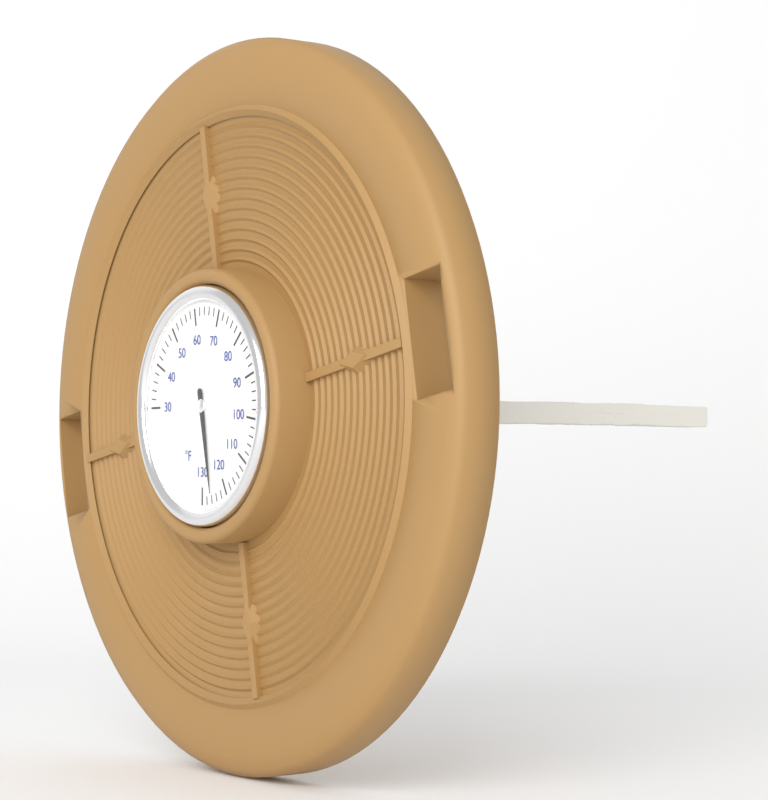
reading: 126 °F
